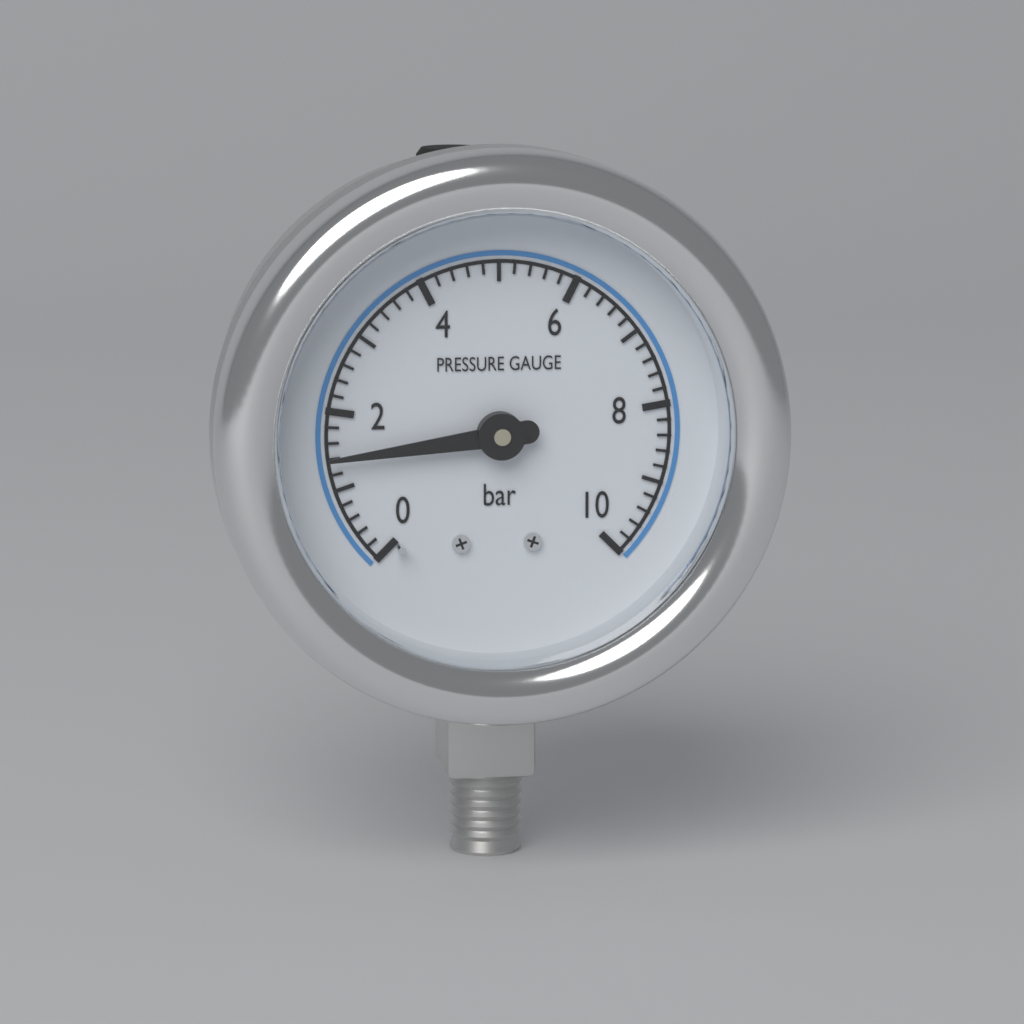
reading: 1.4 bar
